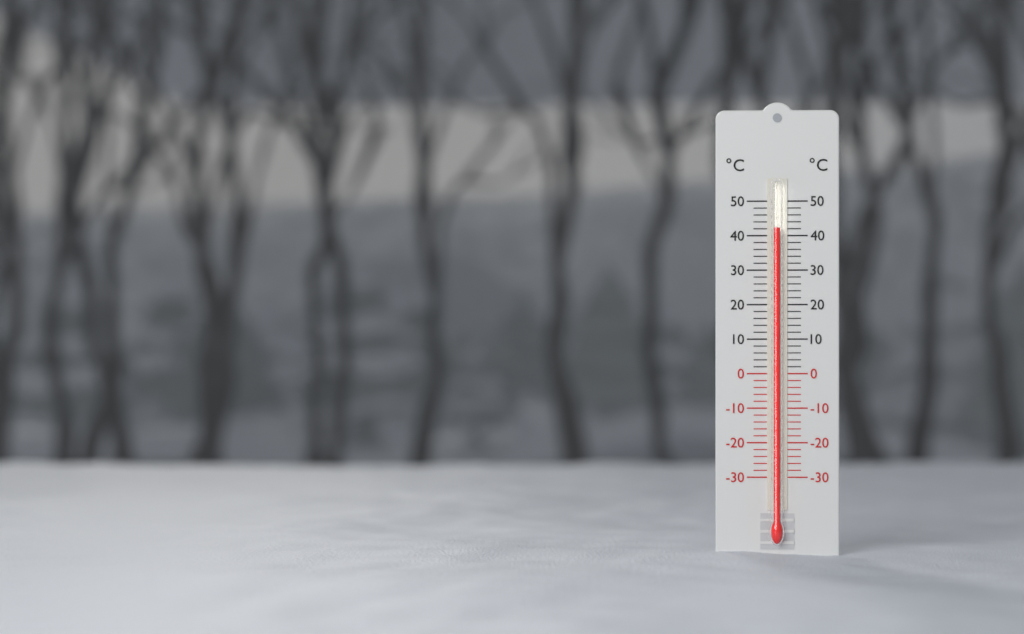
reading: 42 °C
